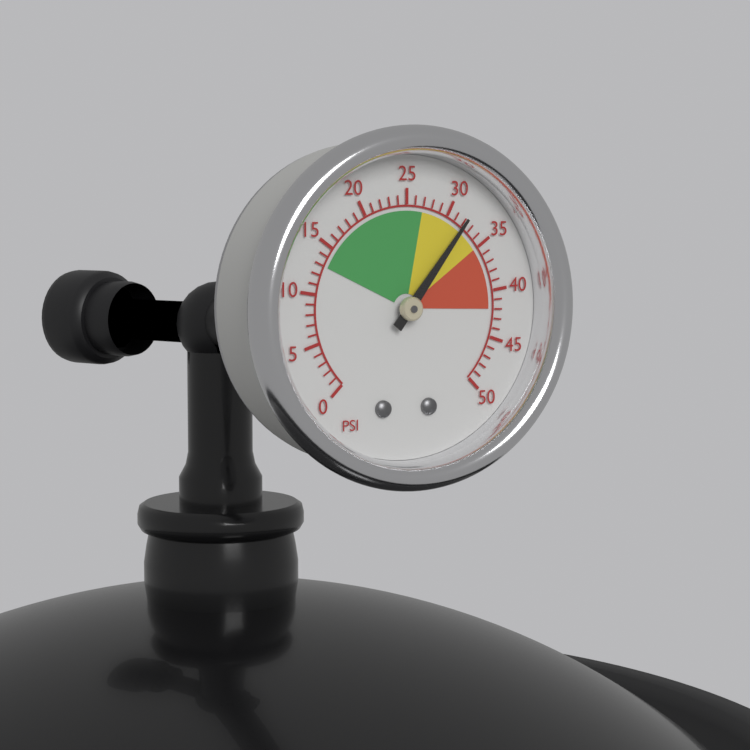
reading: 32 psi
